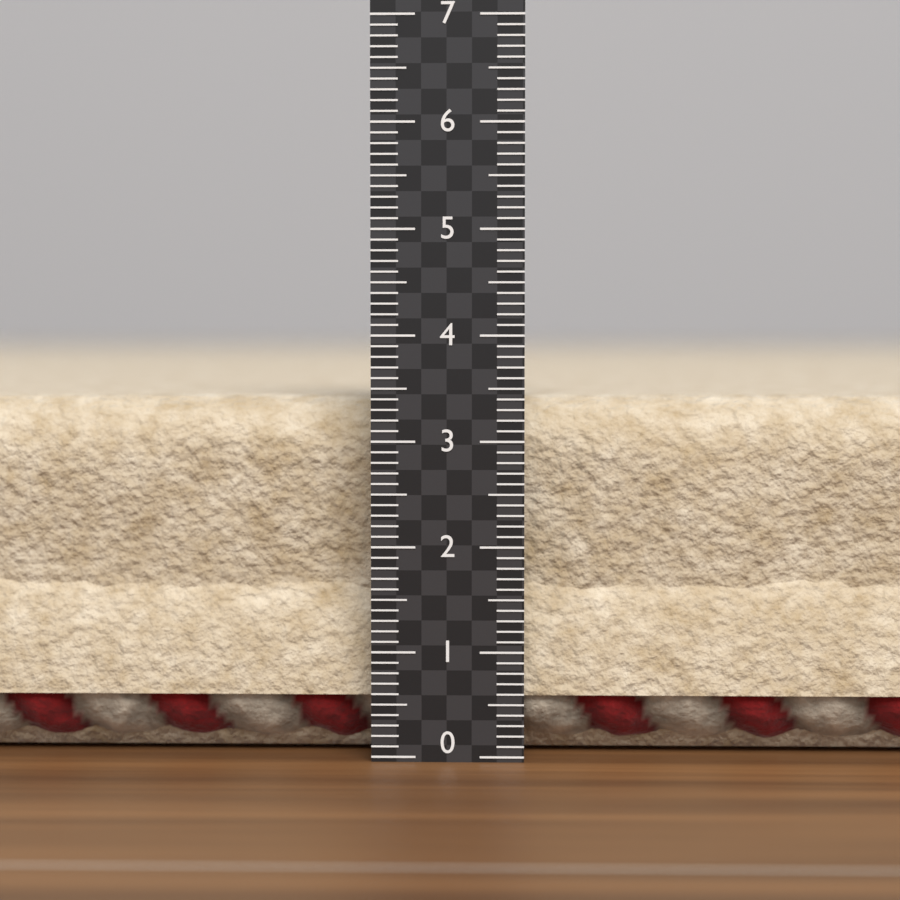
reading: 3.4 (no unit)
